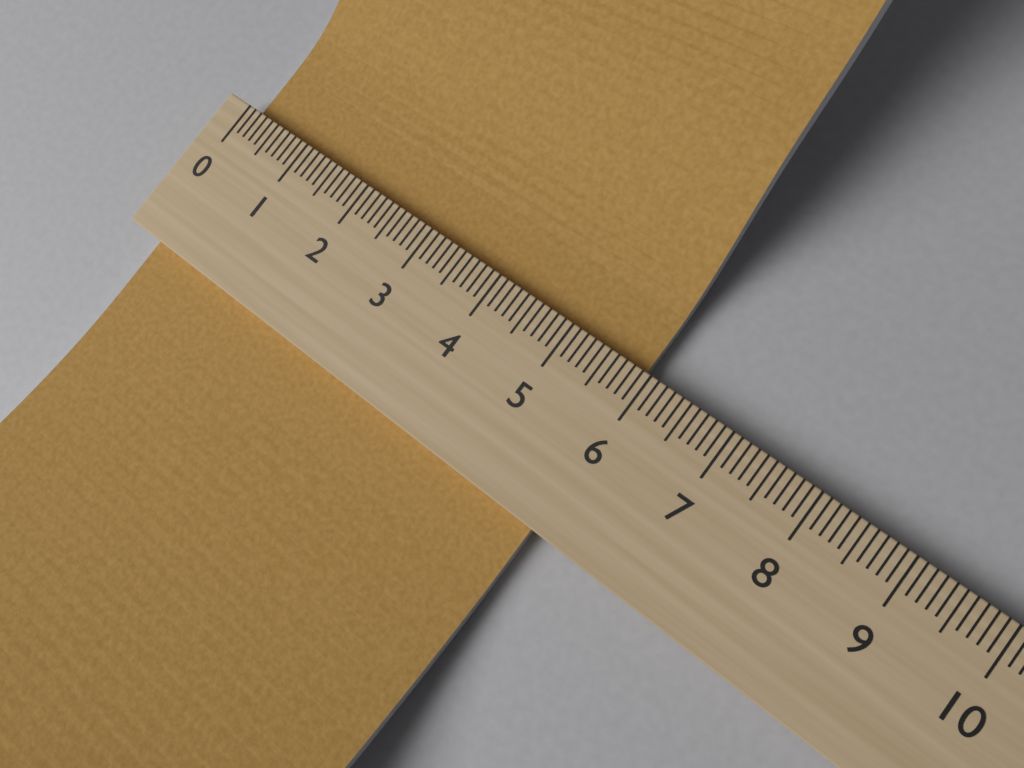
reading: 5.9 (no unit)
